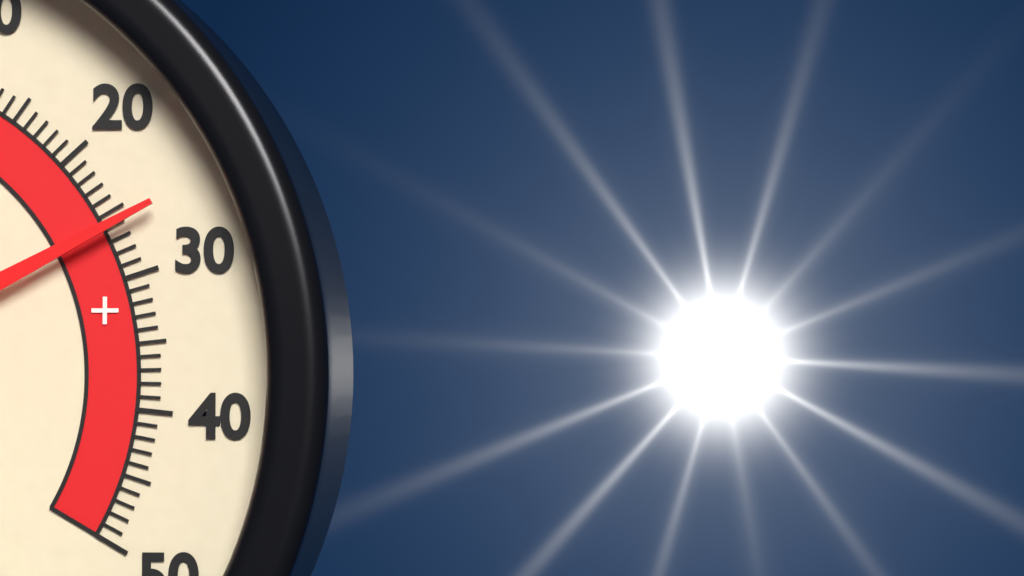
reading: 26 °C
